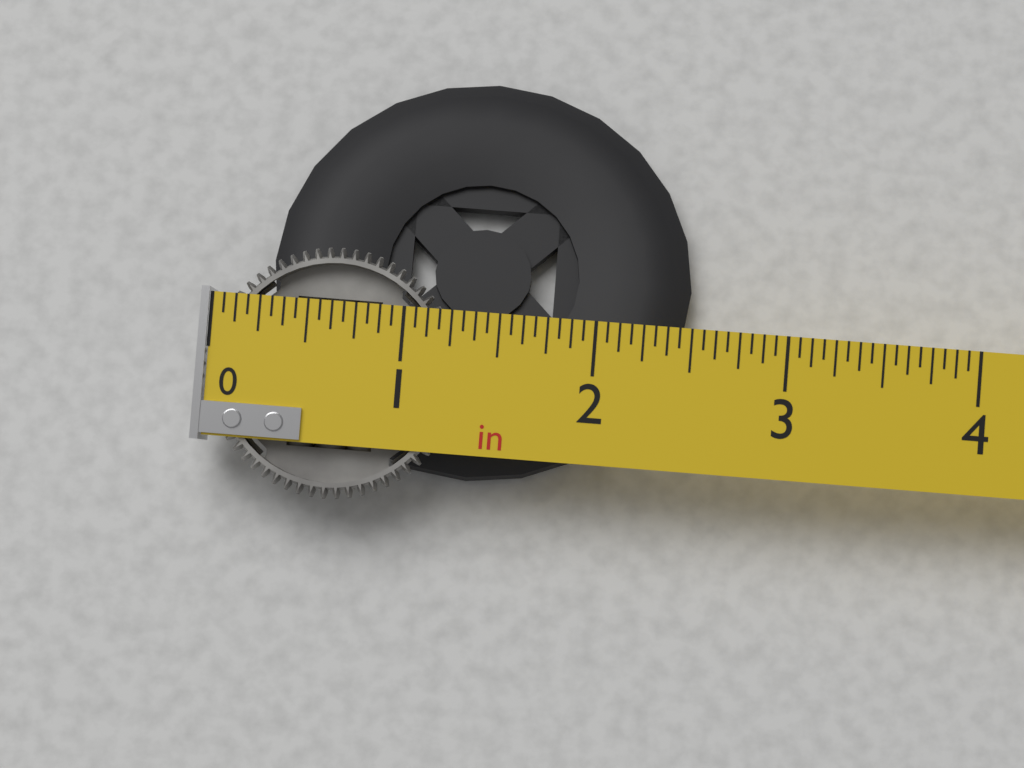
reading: 1.3125 in
